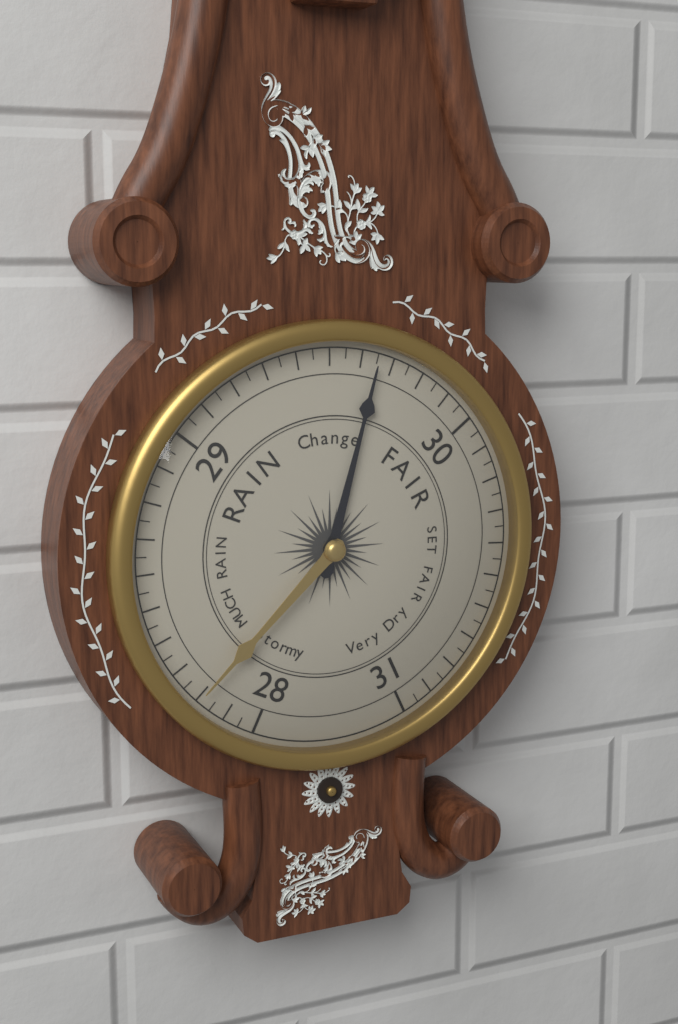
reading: 29.65 (no unit)
